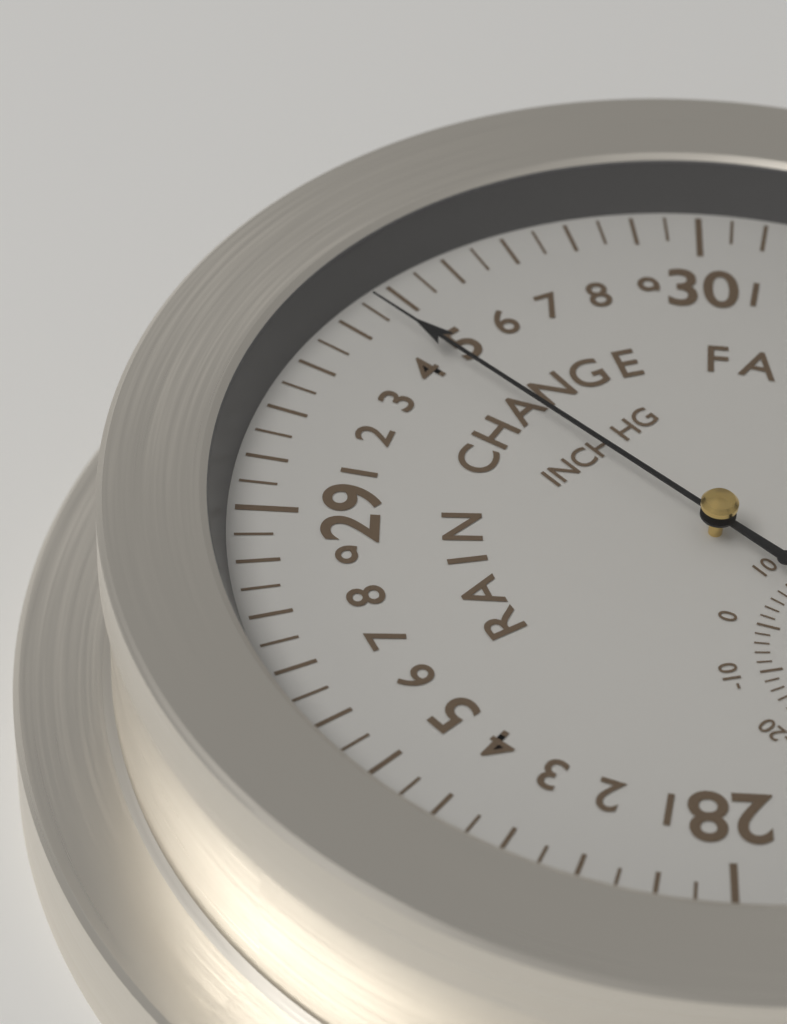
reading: 29.45 inHg
